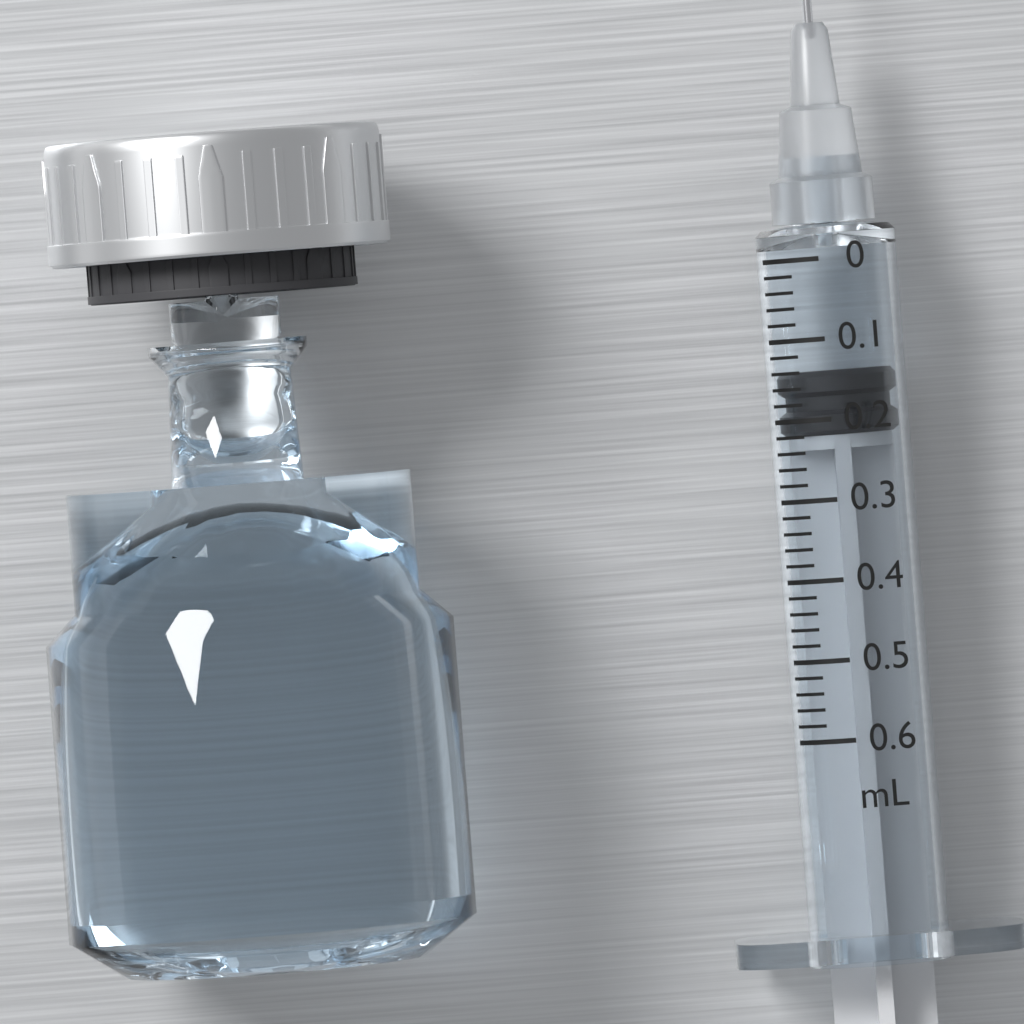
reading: 0.14 mL
